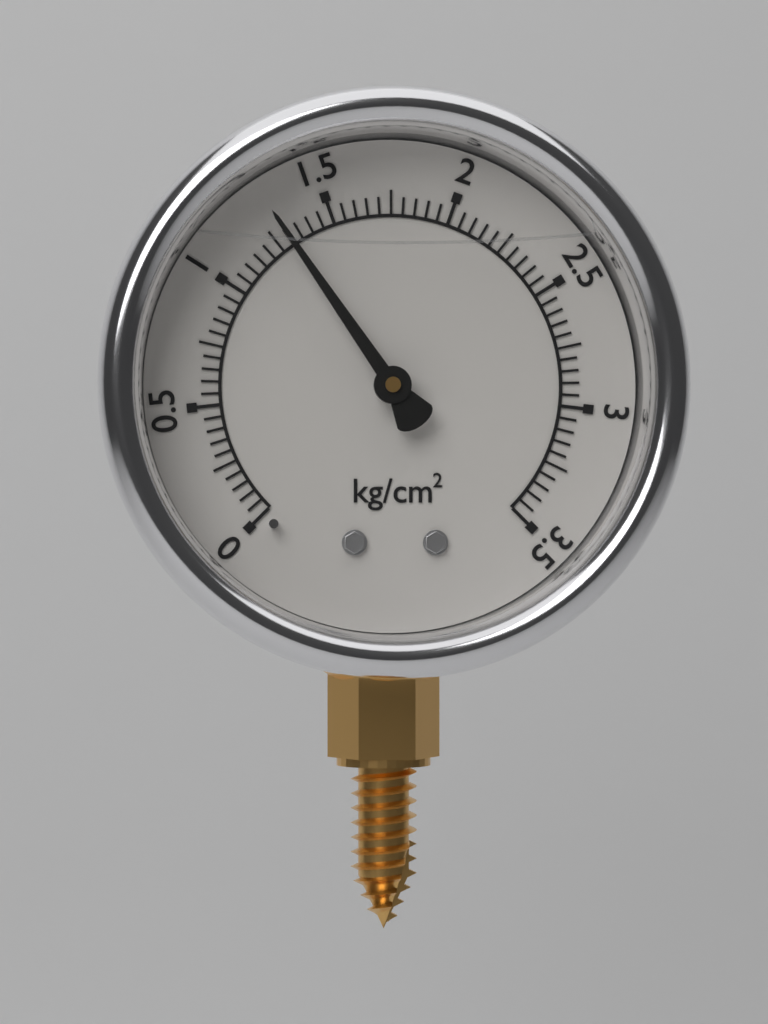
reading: 1.30 kg/cm²
